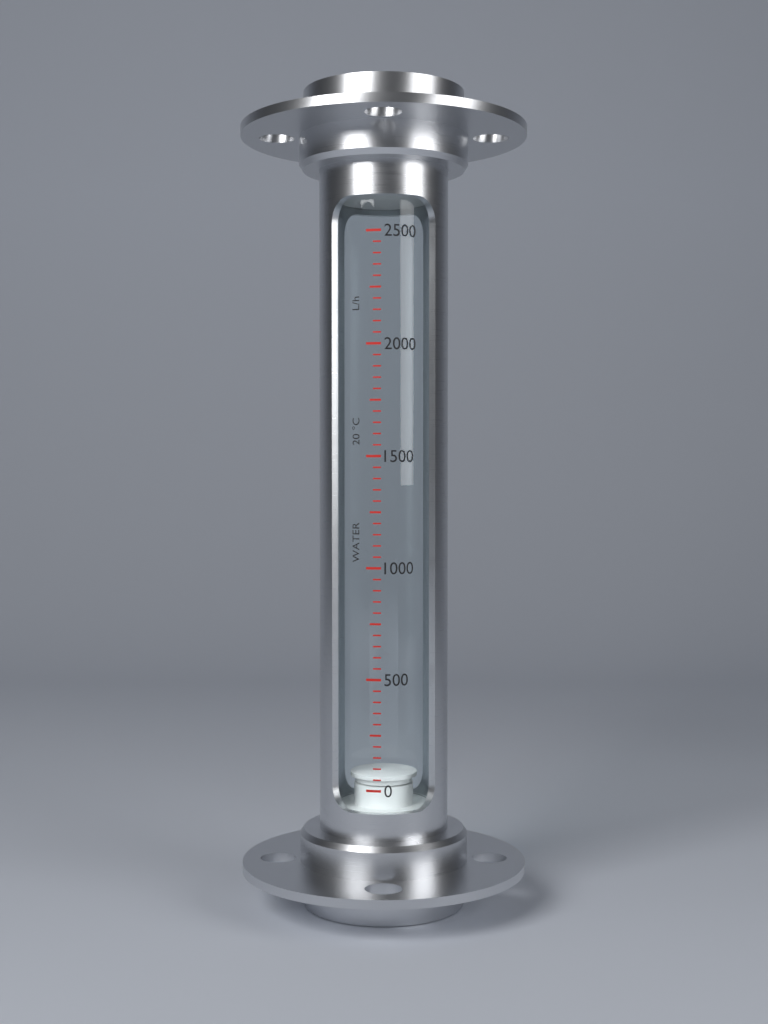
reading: 50 L/h
